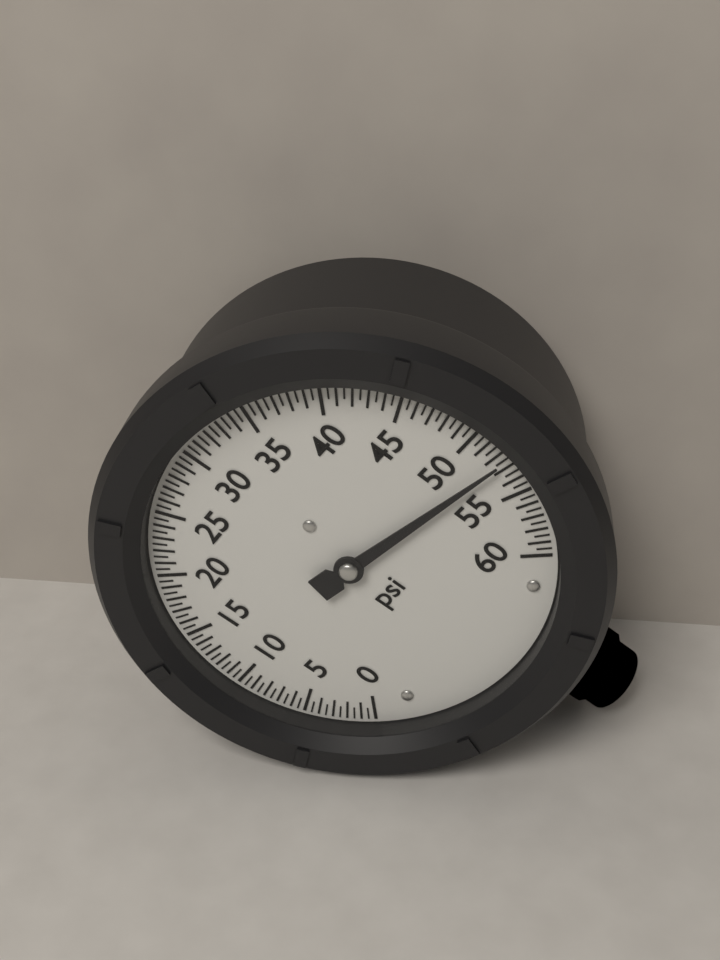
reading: 52.5 psi
